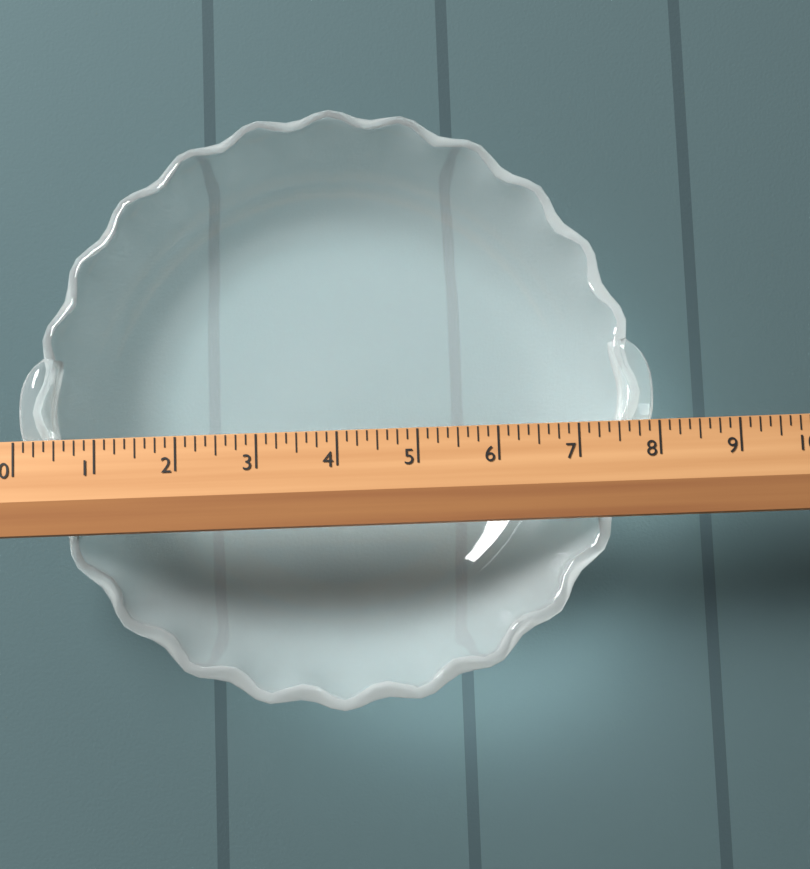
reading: 8.000 (no unit)
